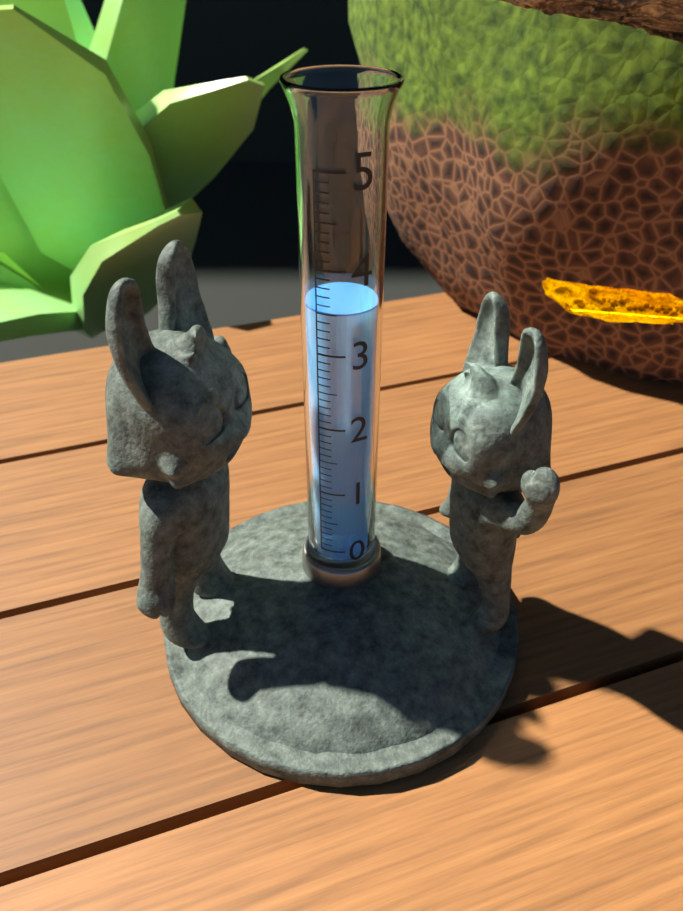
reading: 3.5 (no unit)
